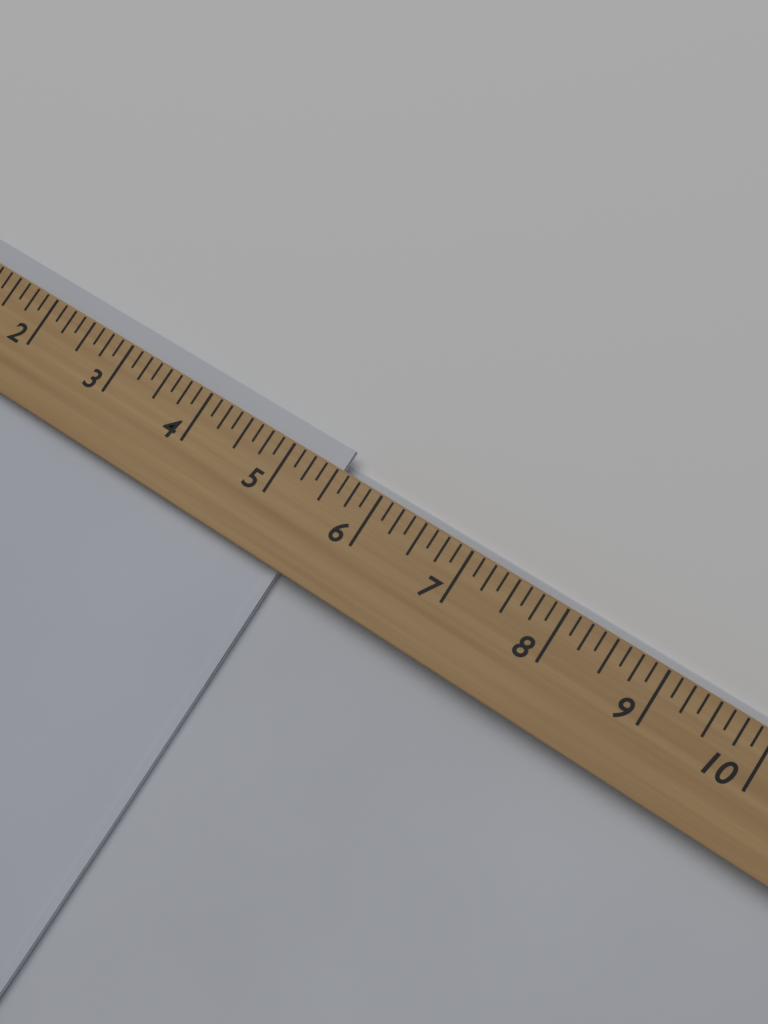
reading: 5.500 (no unit)
